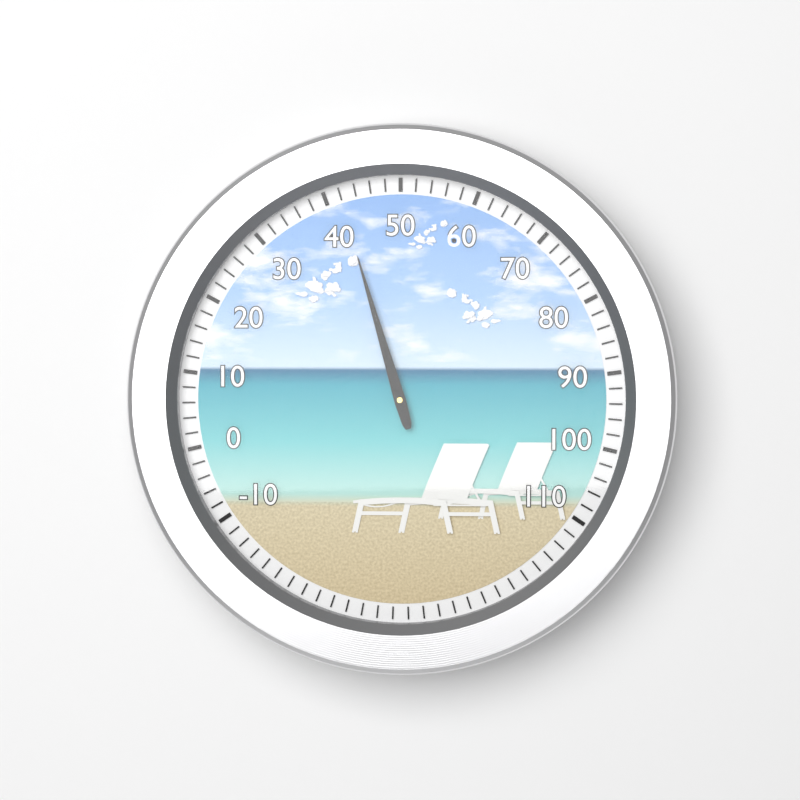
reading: 42 (no unit)
